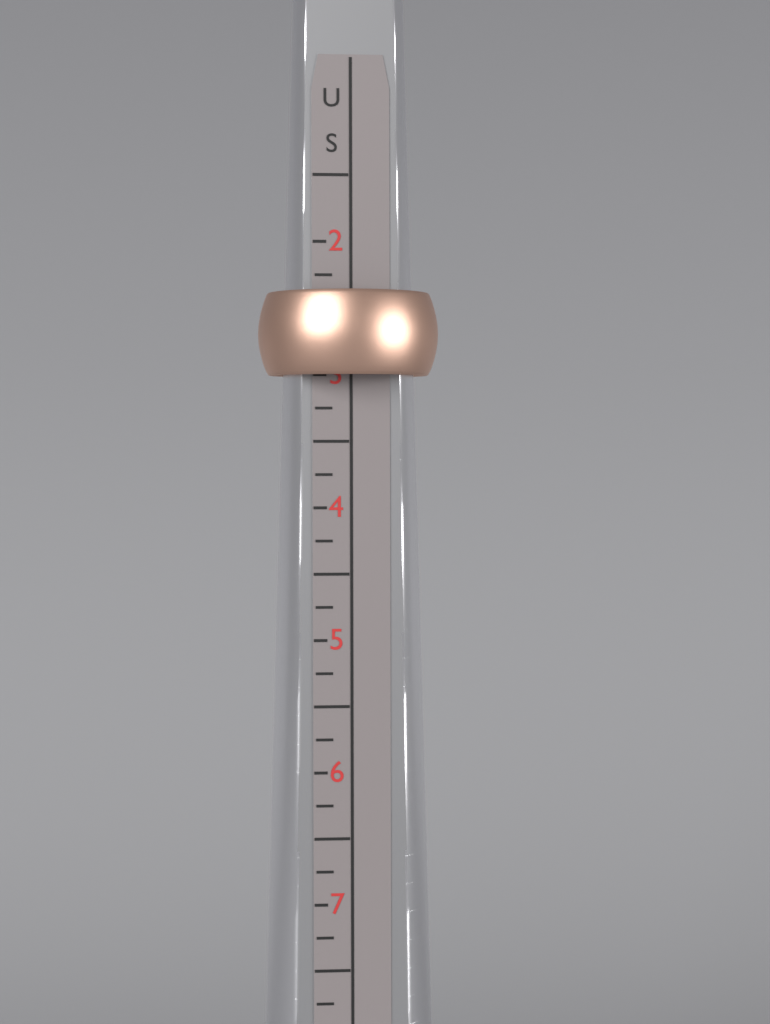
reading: 3.00 US
